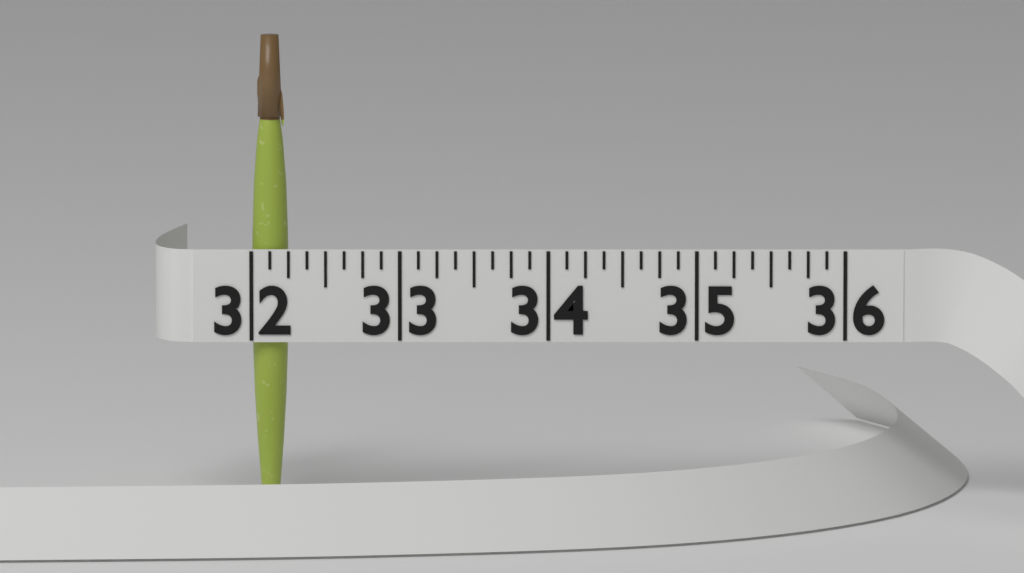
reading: 32.250 (no unit)
